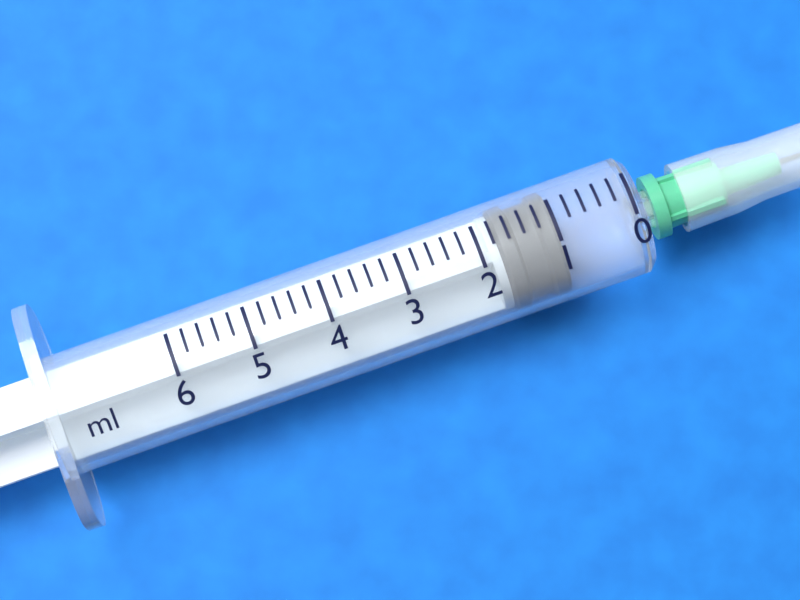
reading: 1.0 ml
